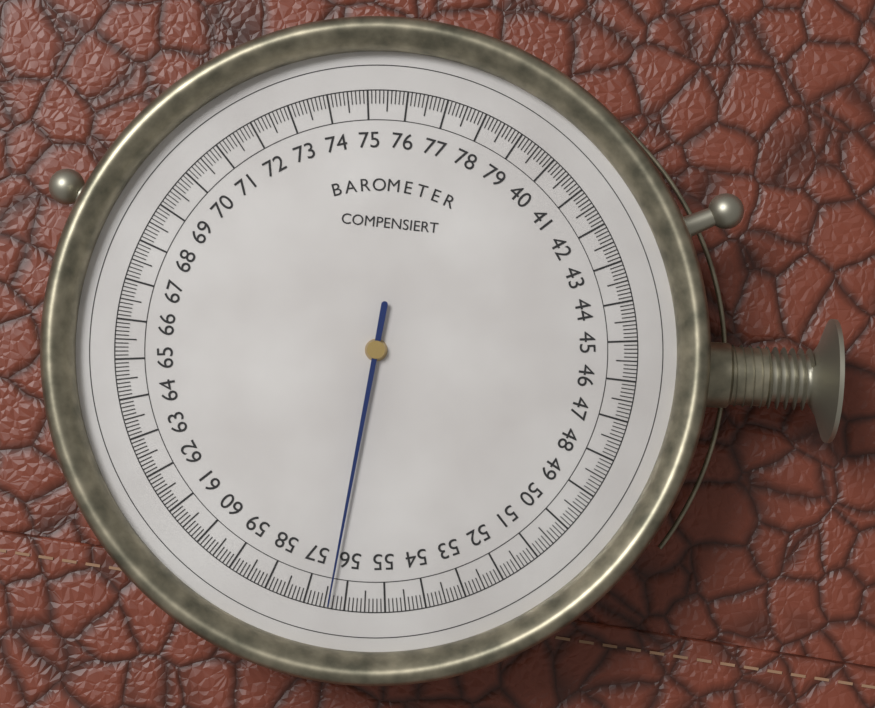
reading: 56.4 (no unit)
